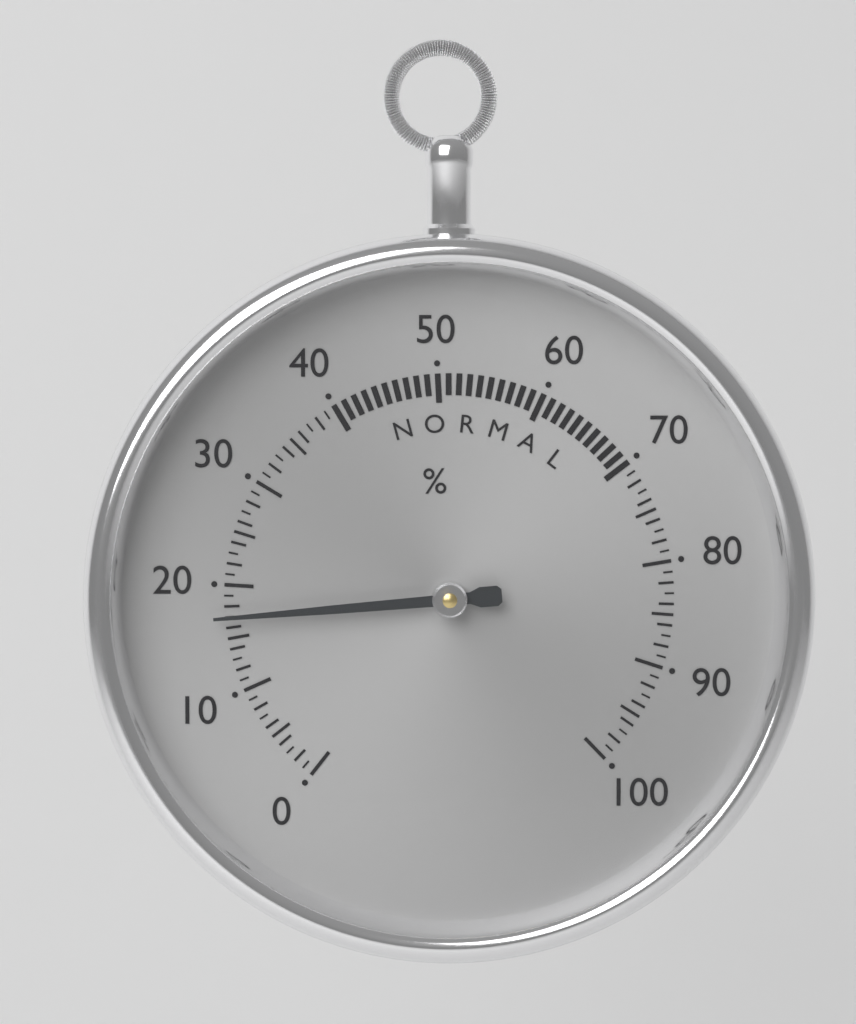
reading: 17 %
